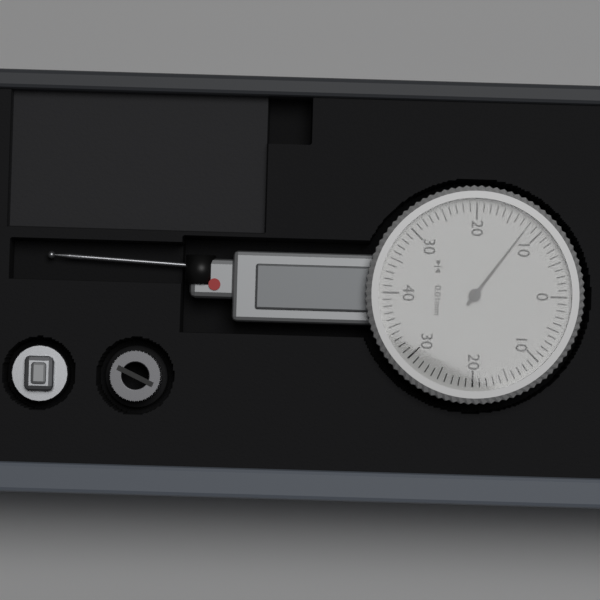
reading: 0.12 mm
